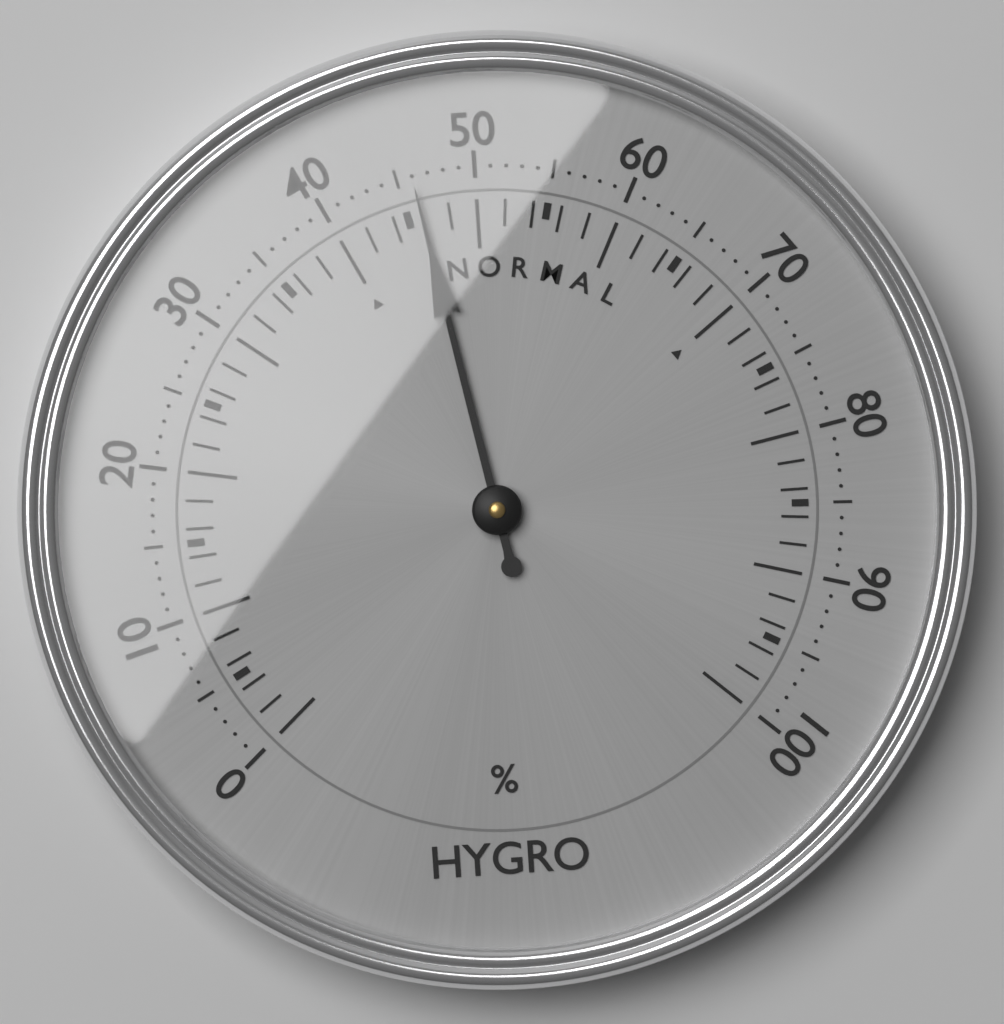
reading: 46 %
